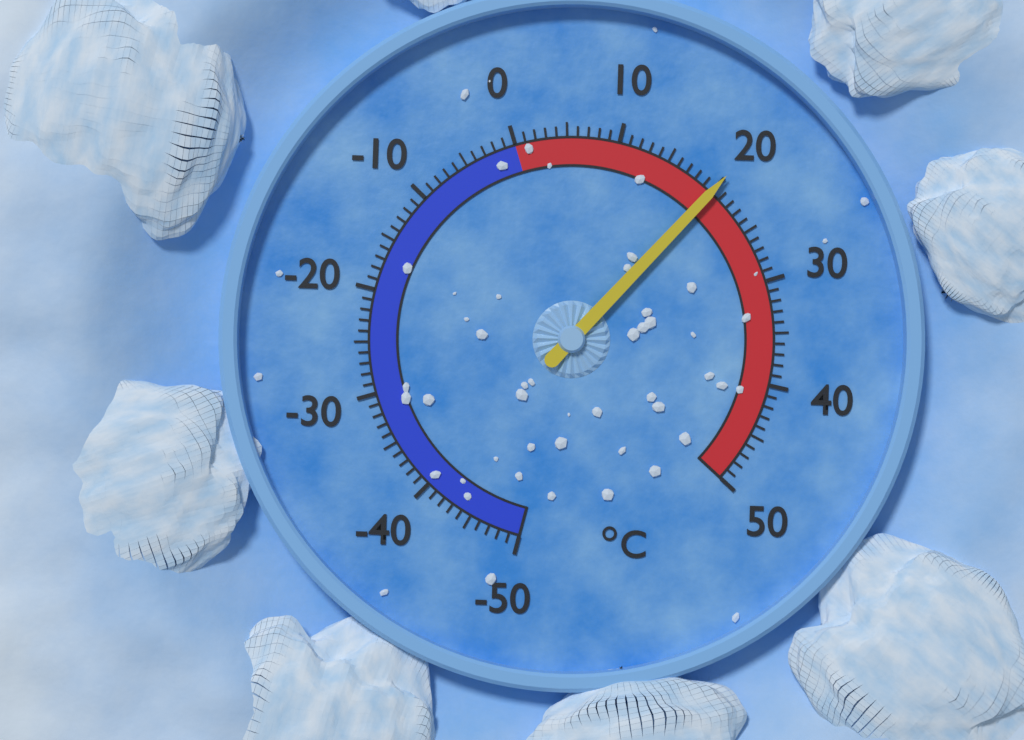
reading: 20 °C
